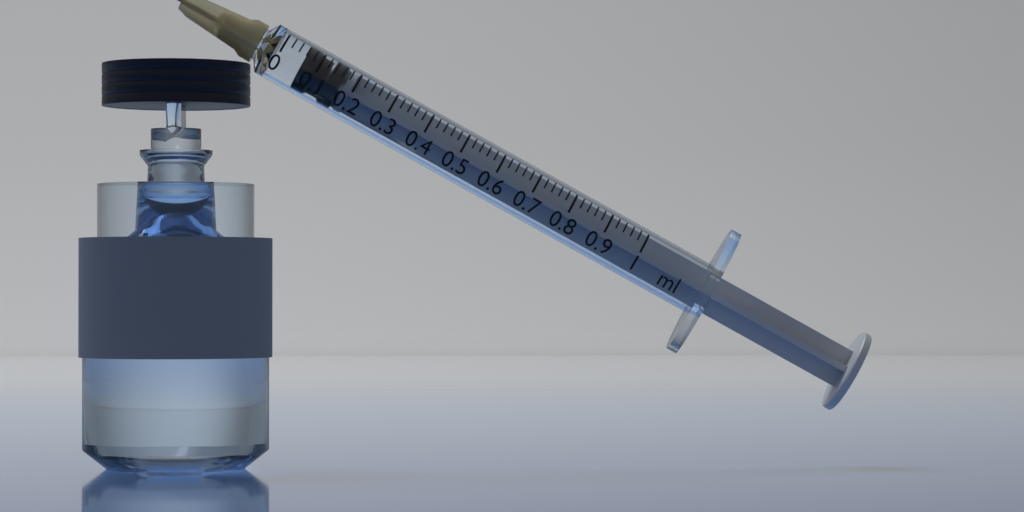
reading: 0.06 ml
